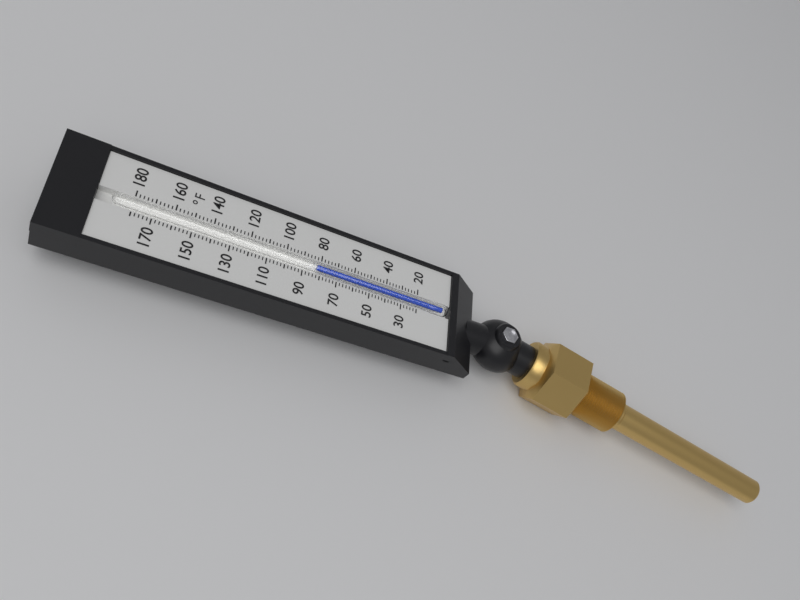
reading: 82 °F
